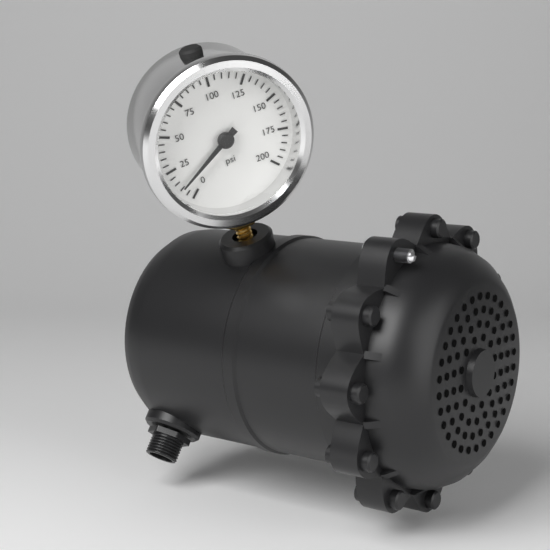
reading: 10 psi
